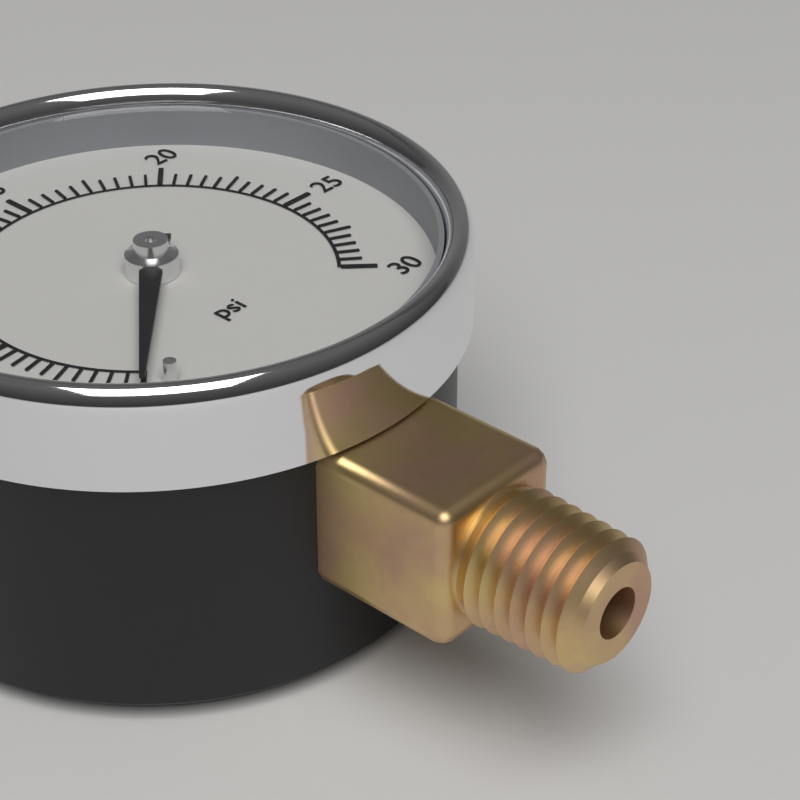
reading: 0.0 psi
